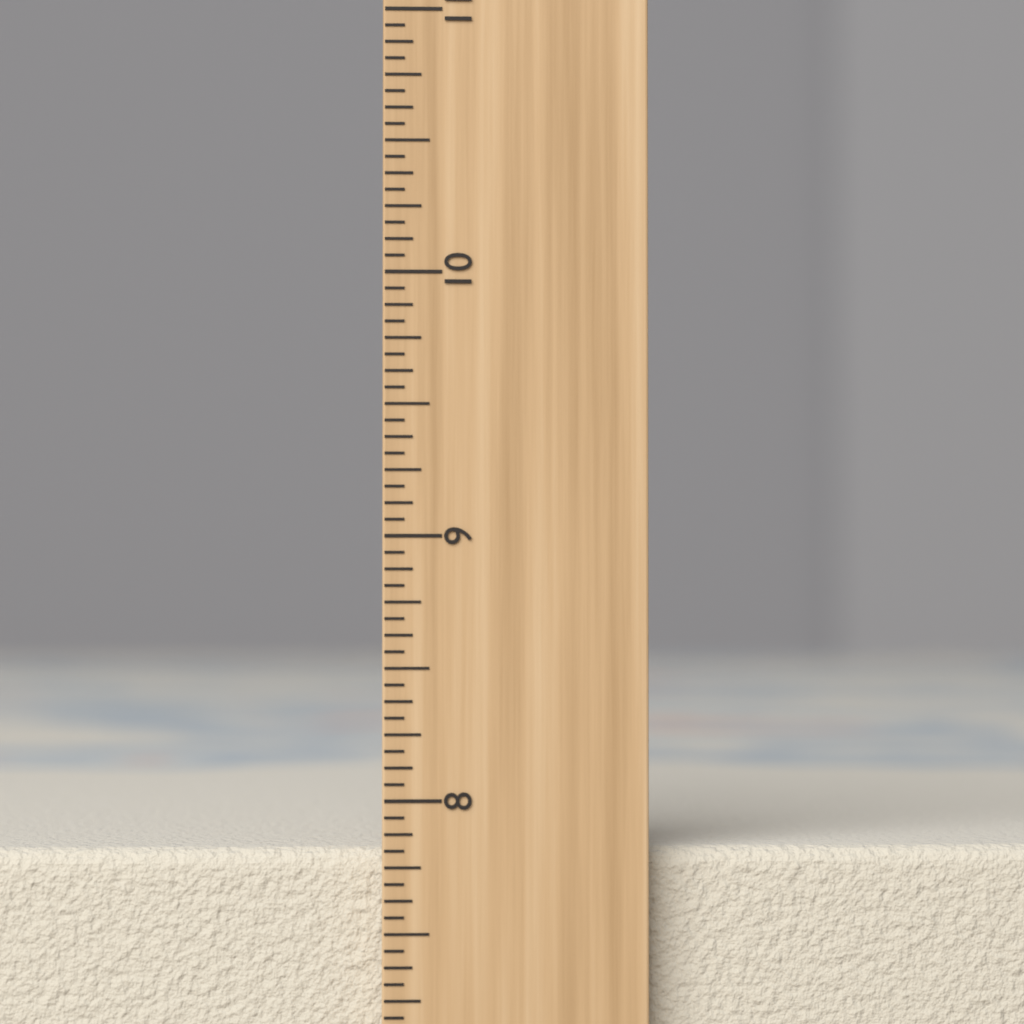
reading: 7.8125 inch
